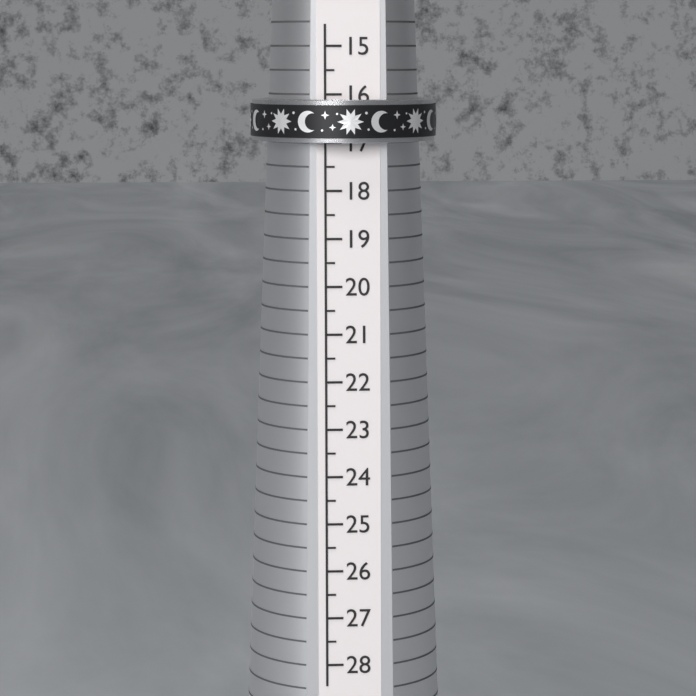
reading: 17.0 (no unit)
